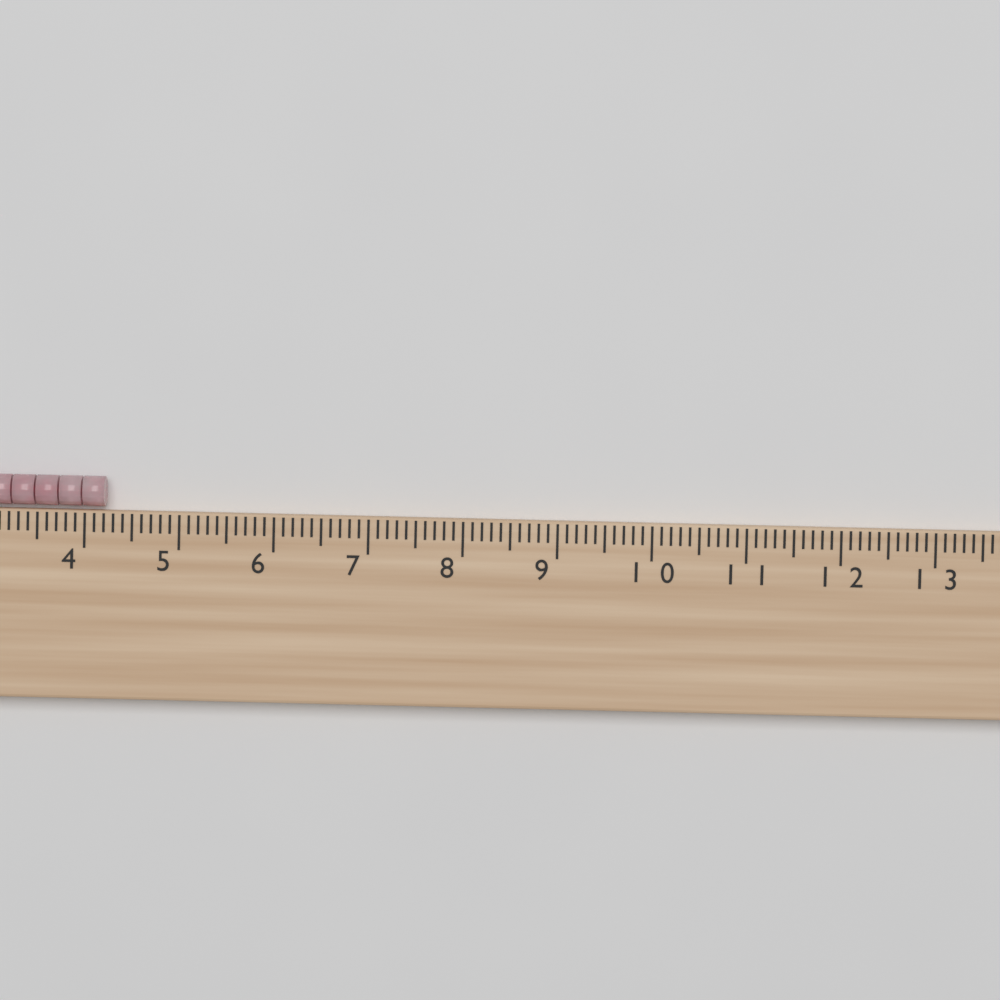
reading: 4.2 cm
